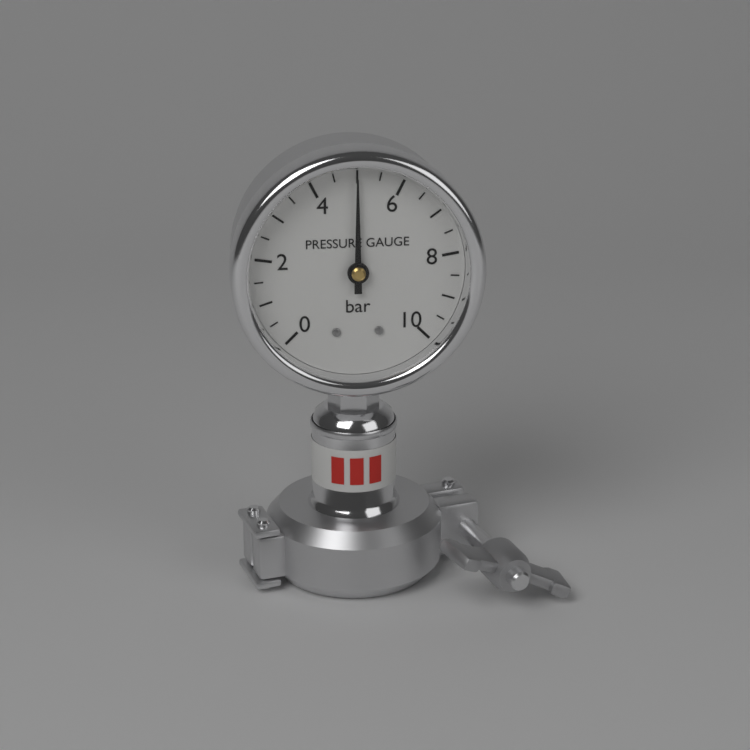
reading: 5.0 bar
